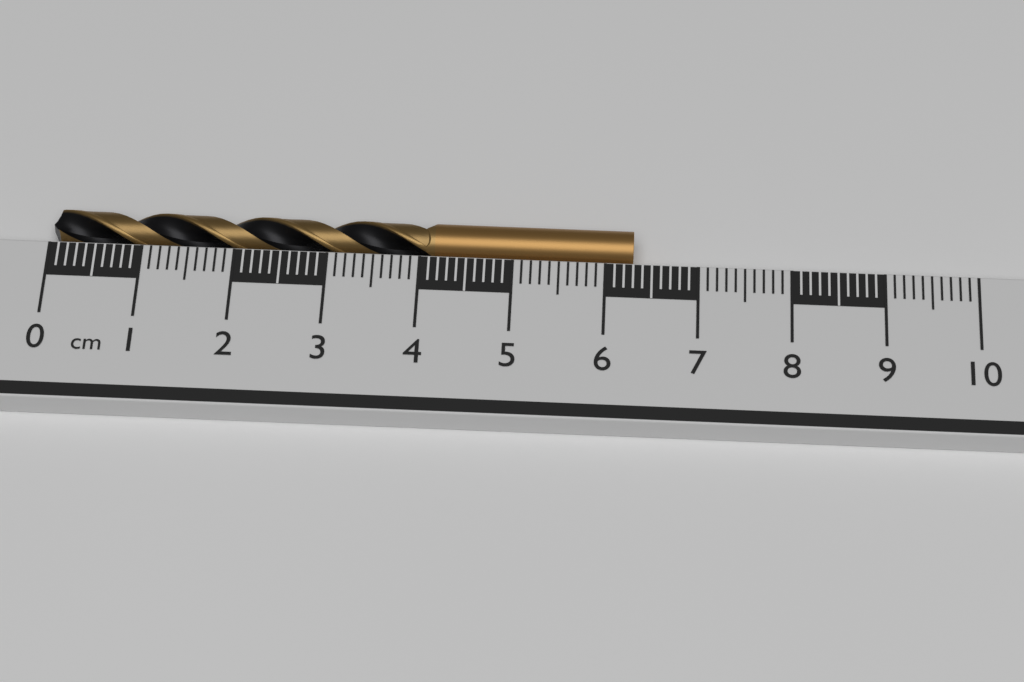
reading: 6.3 cm
